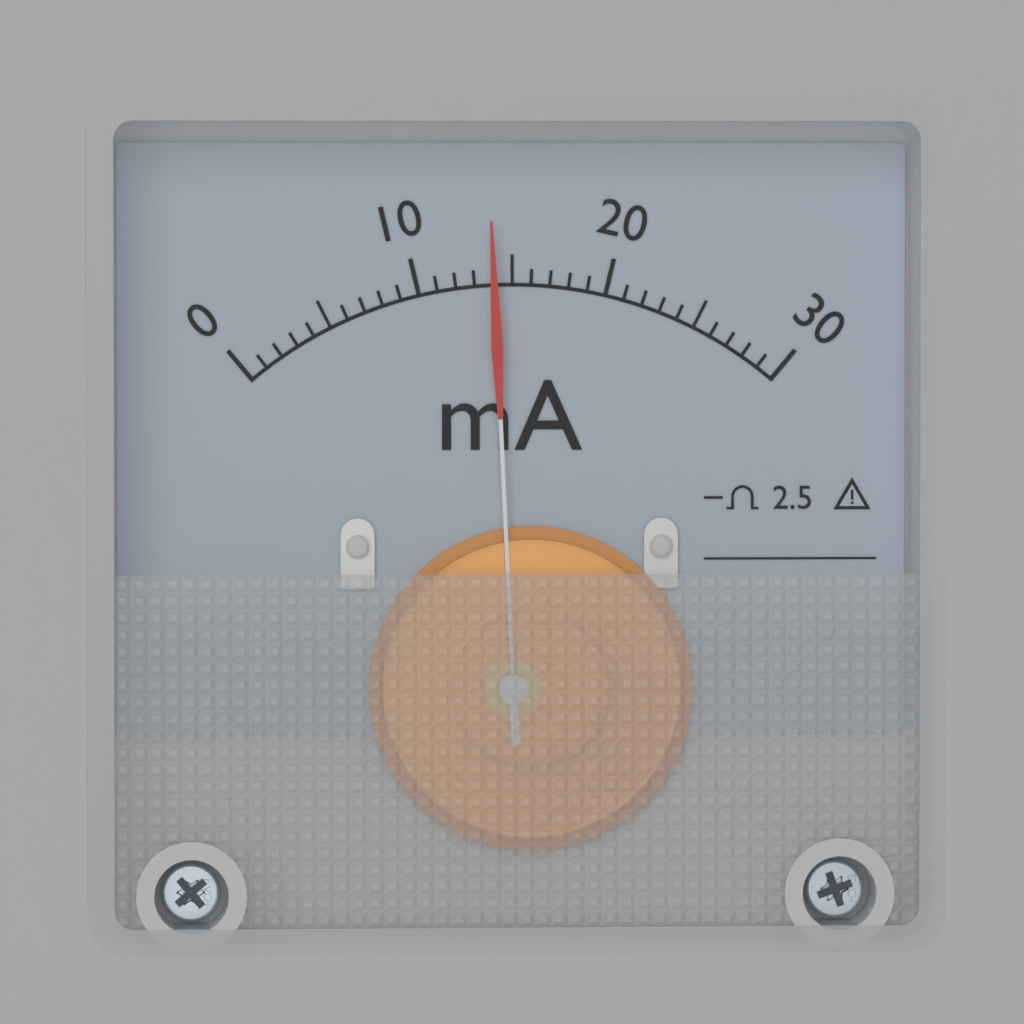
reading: 14 mA
